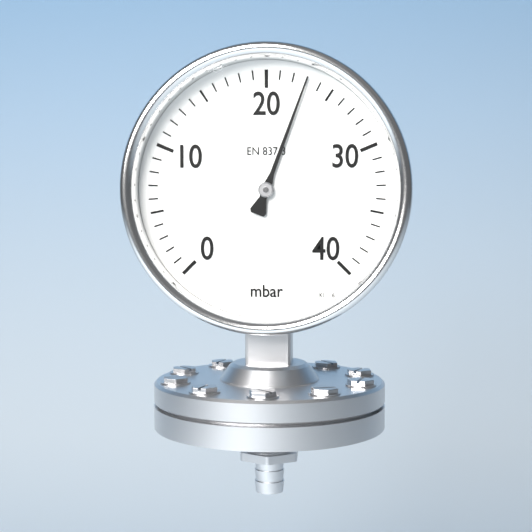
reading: 23 mbar
